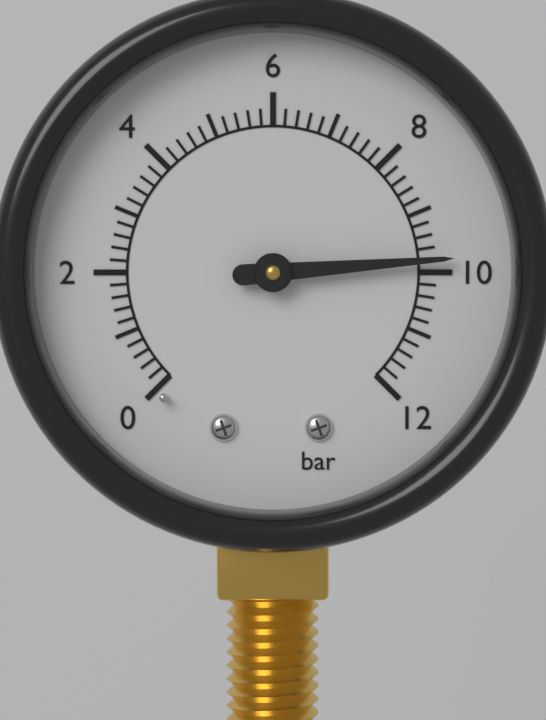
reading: 9.8 bar
